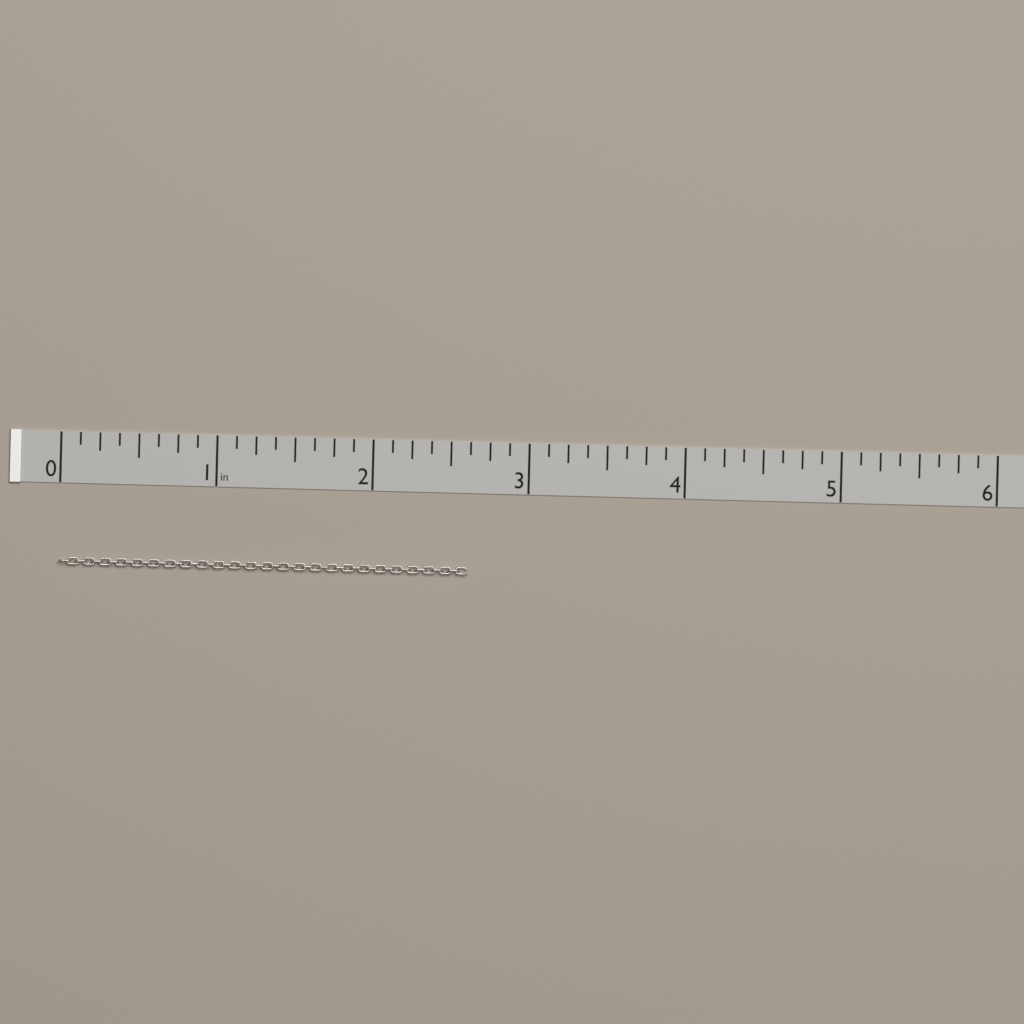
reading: 2.625 in
